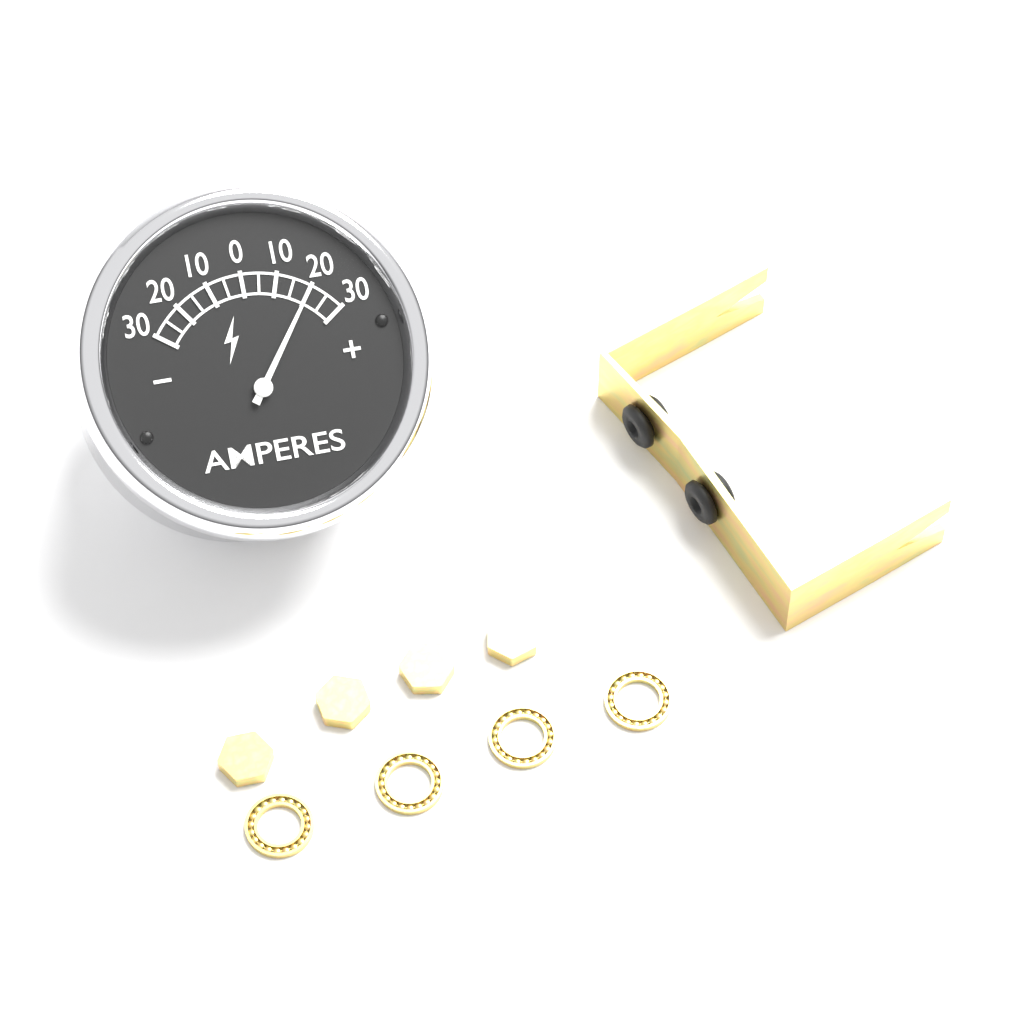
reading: 20 A
